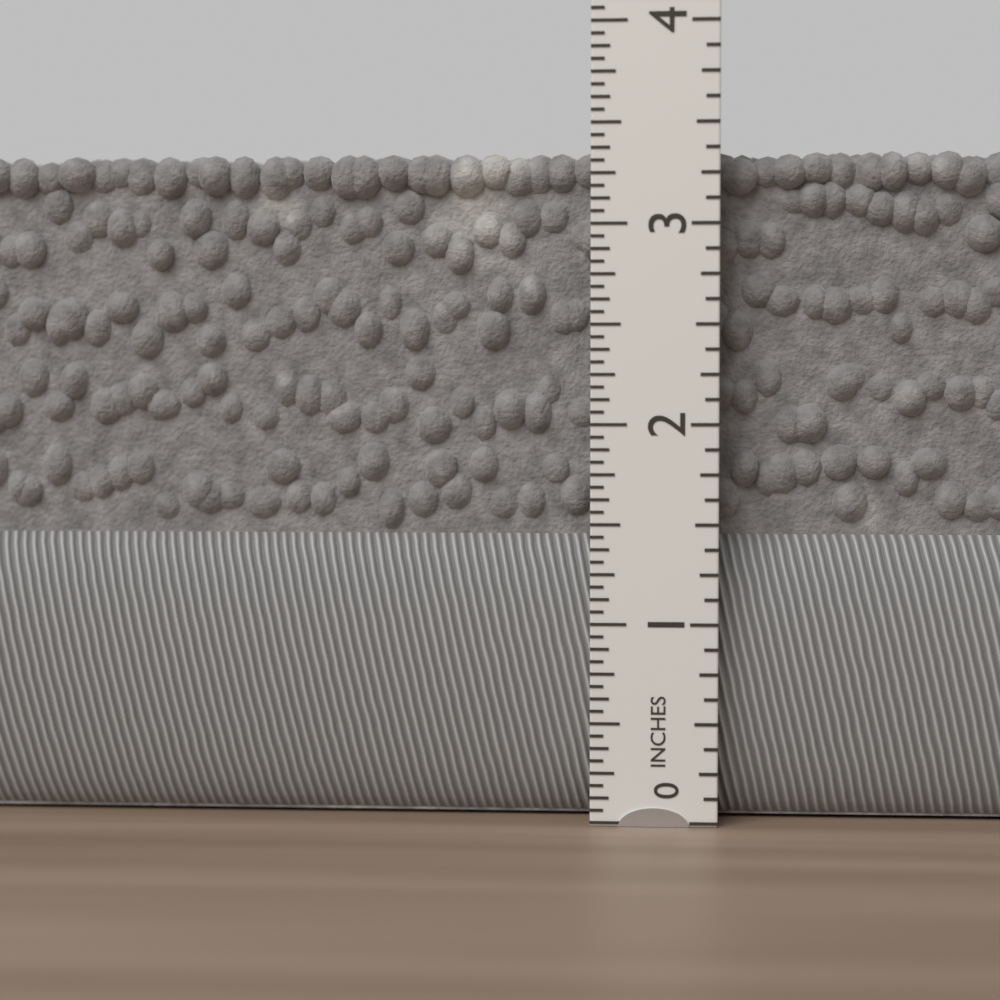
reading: 3.3750 in
